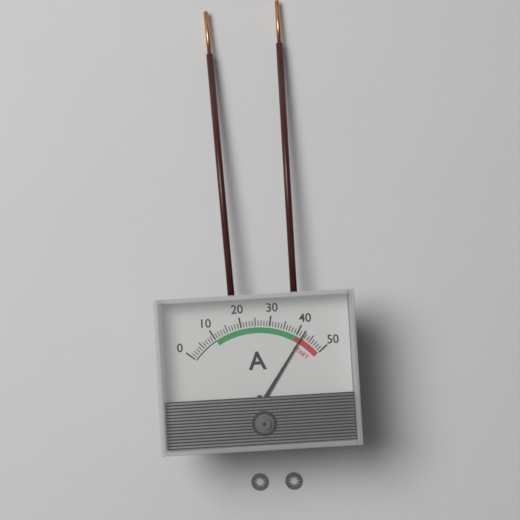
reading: 42 A
